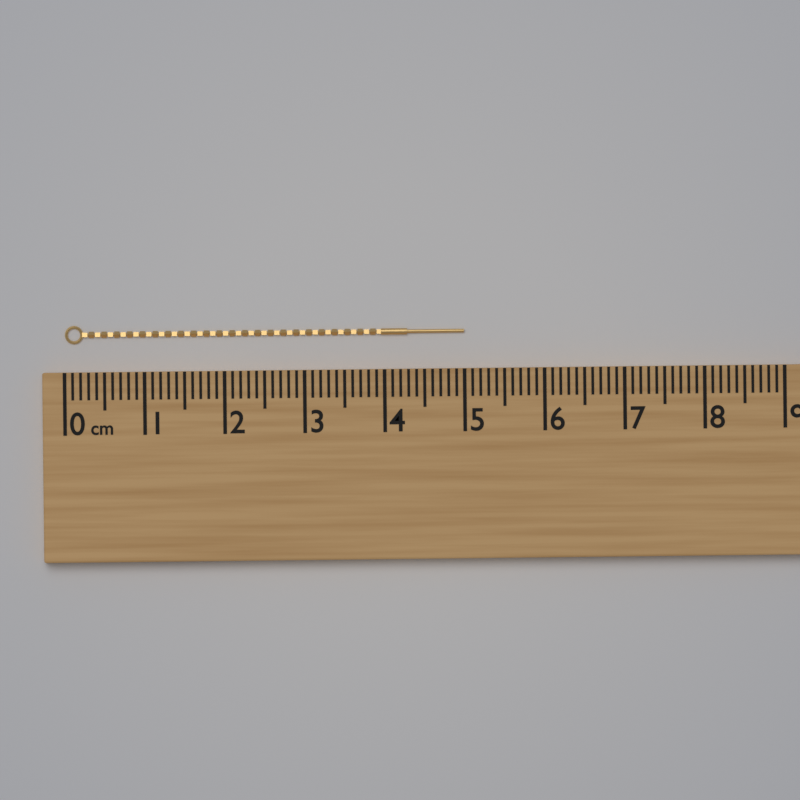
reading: 5.0 cm
